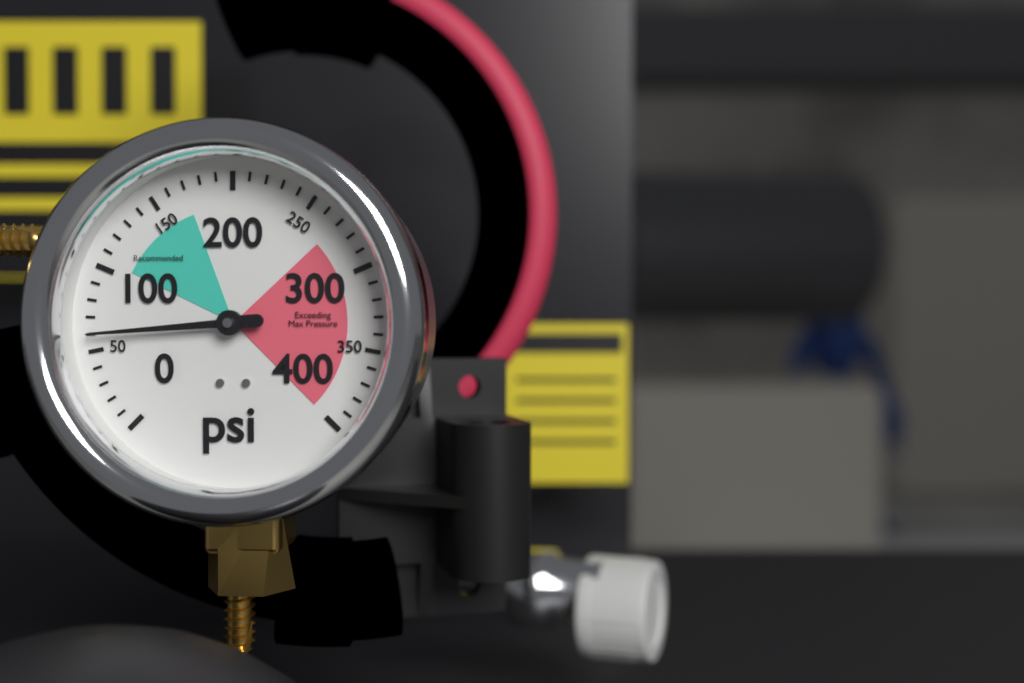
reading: 60 psi
